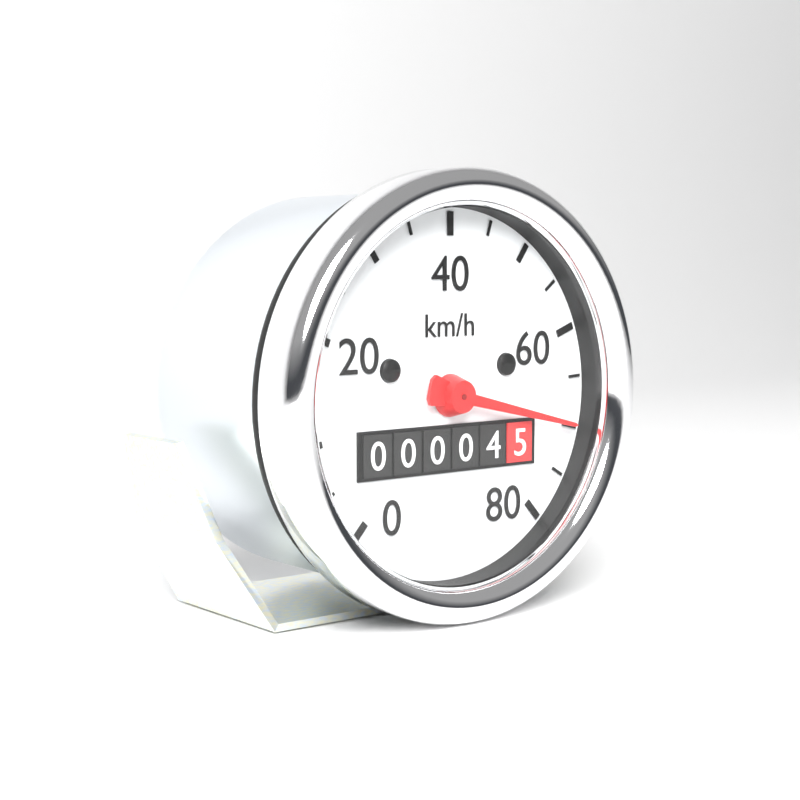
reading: 70 km/h
